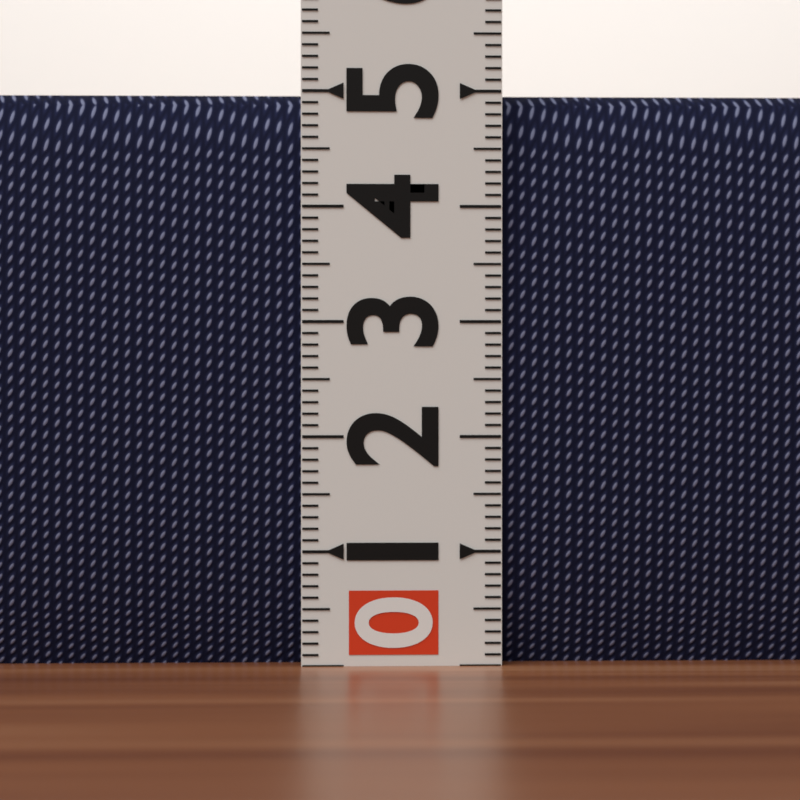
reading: 5.0 (no unit)
